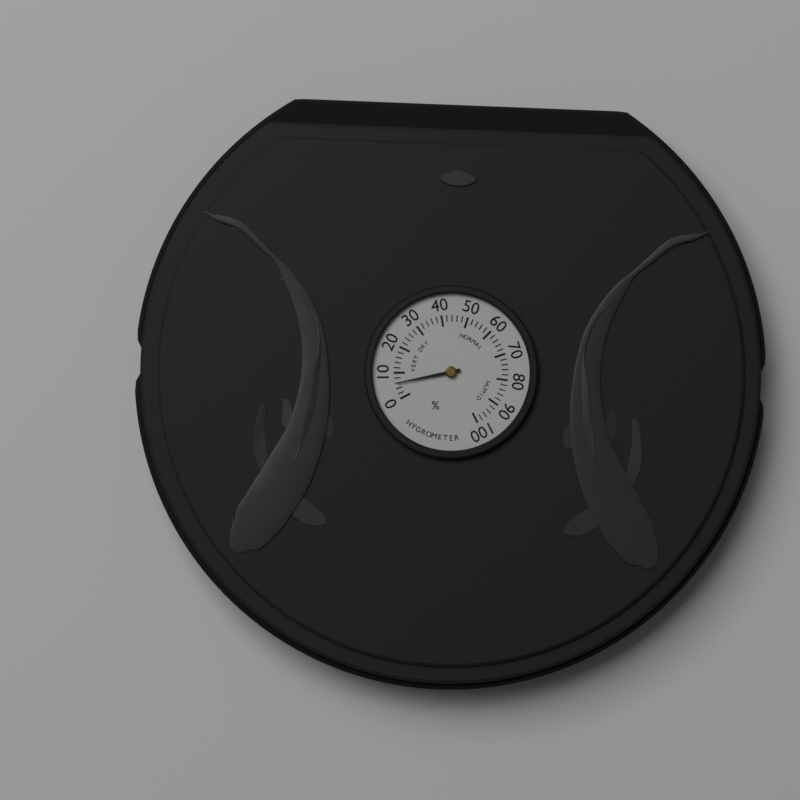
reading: 6 %
